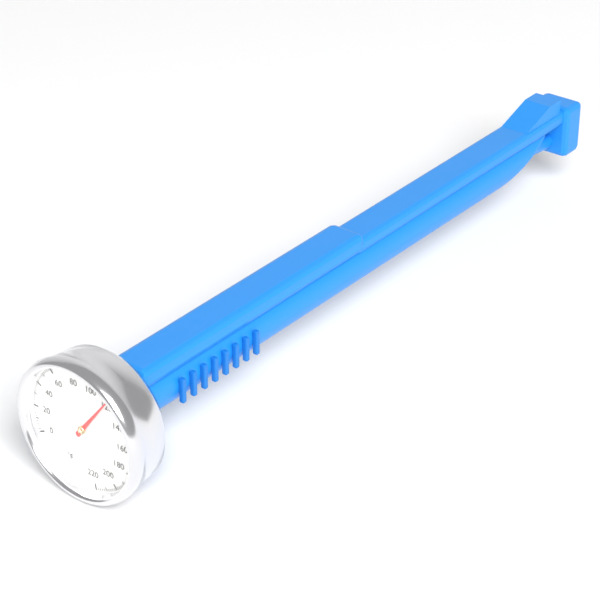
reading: 118 °F
